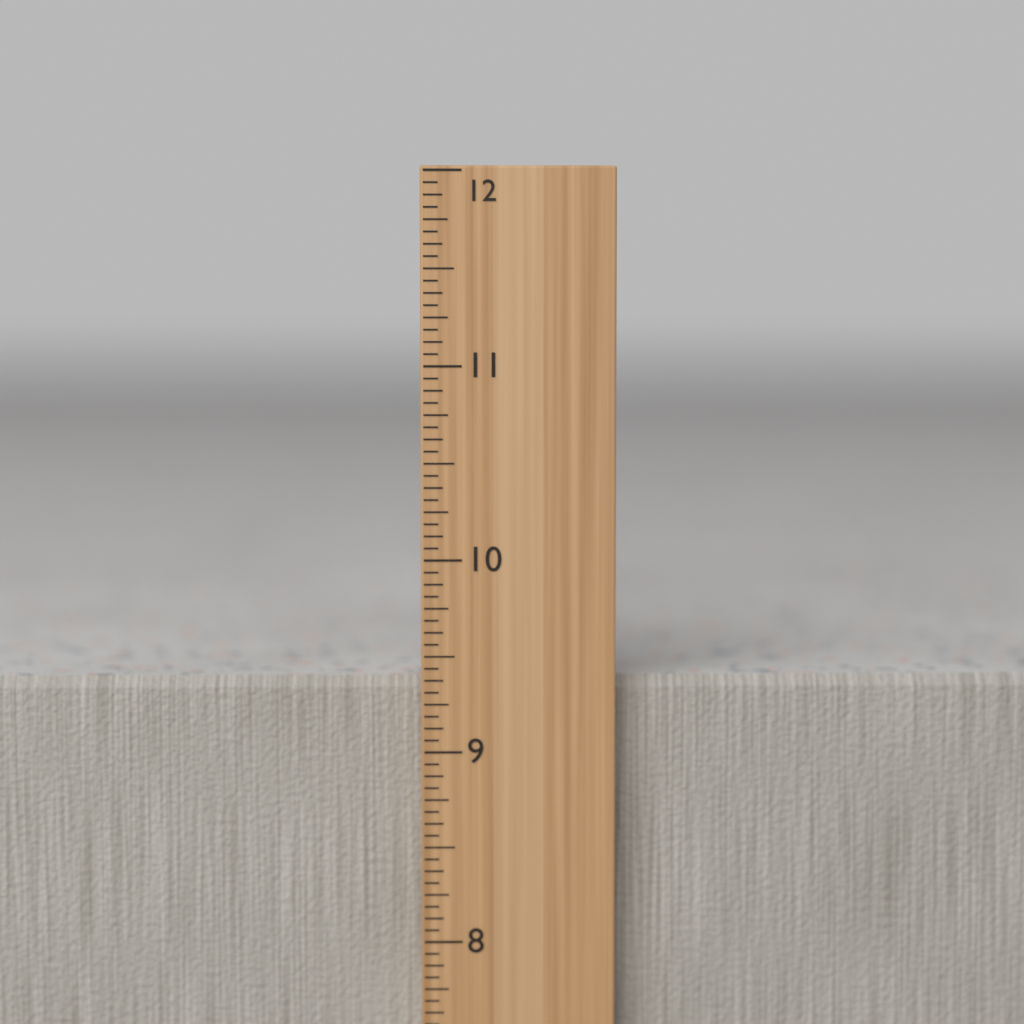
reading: 9.3750 in
